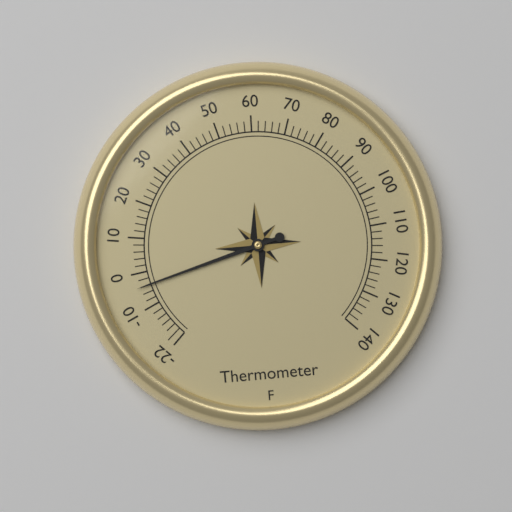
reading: -4 °F
